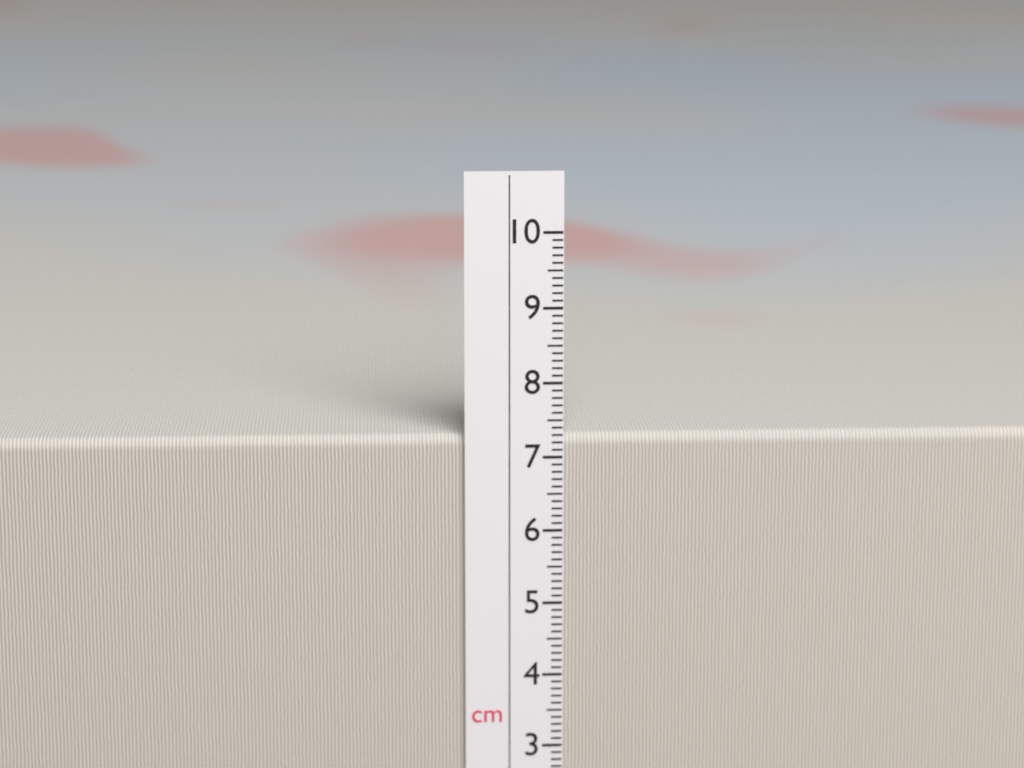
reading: 7.3 cm
